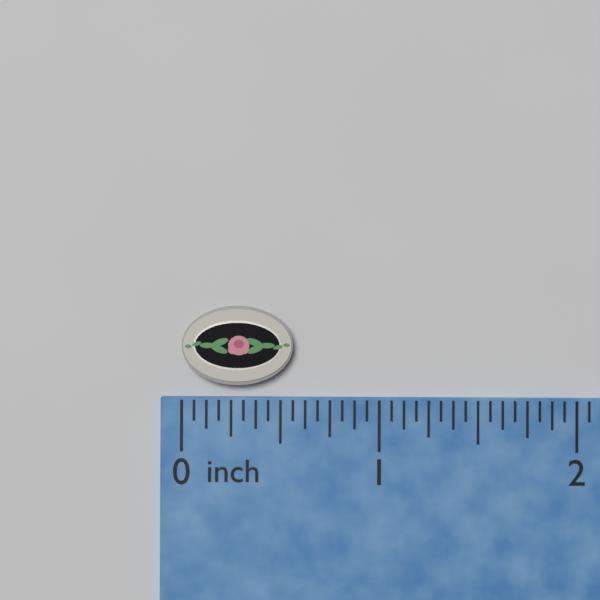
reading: 0.5625 inch
